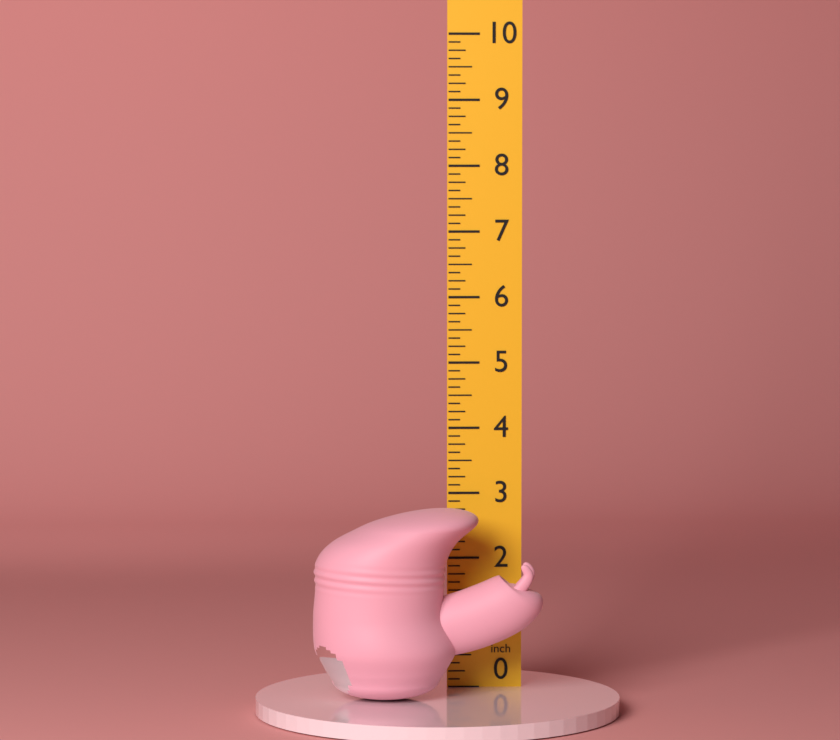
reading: 2.875 in
